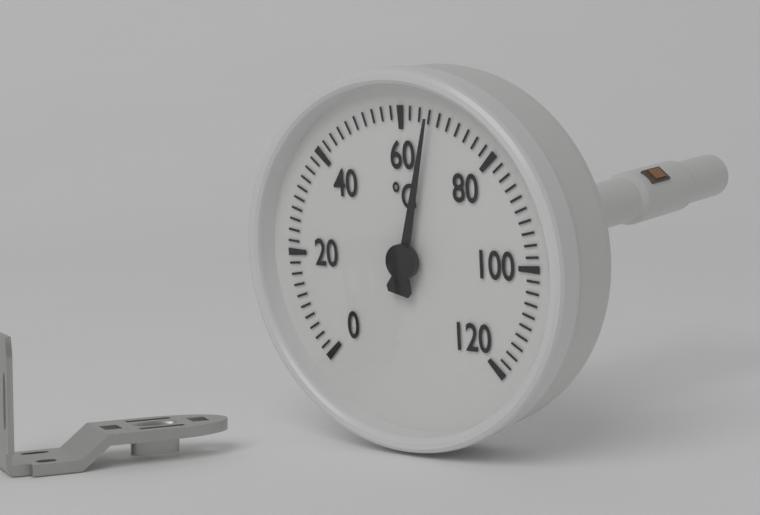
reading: 66 °C
